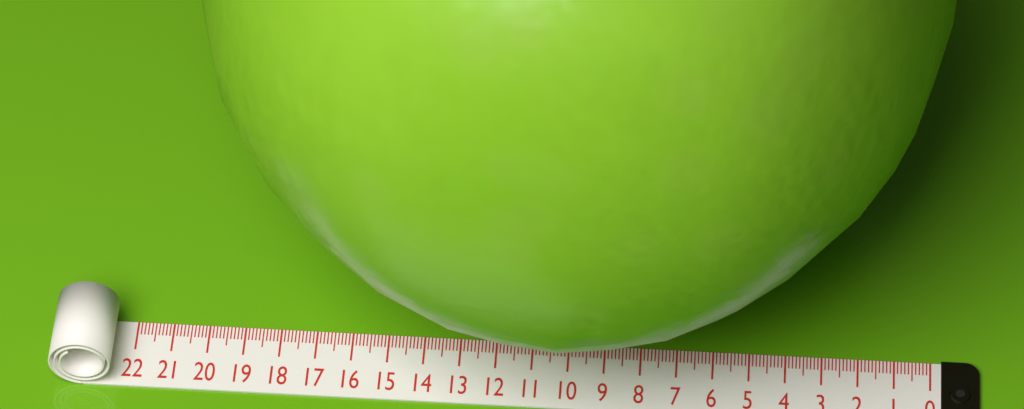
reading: 20.4 (no unit)
